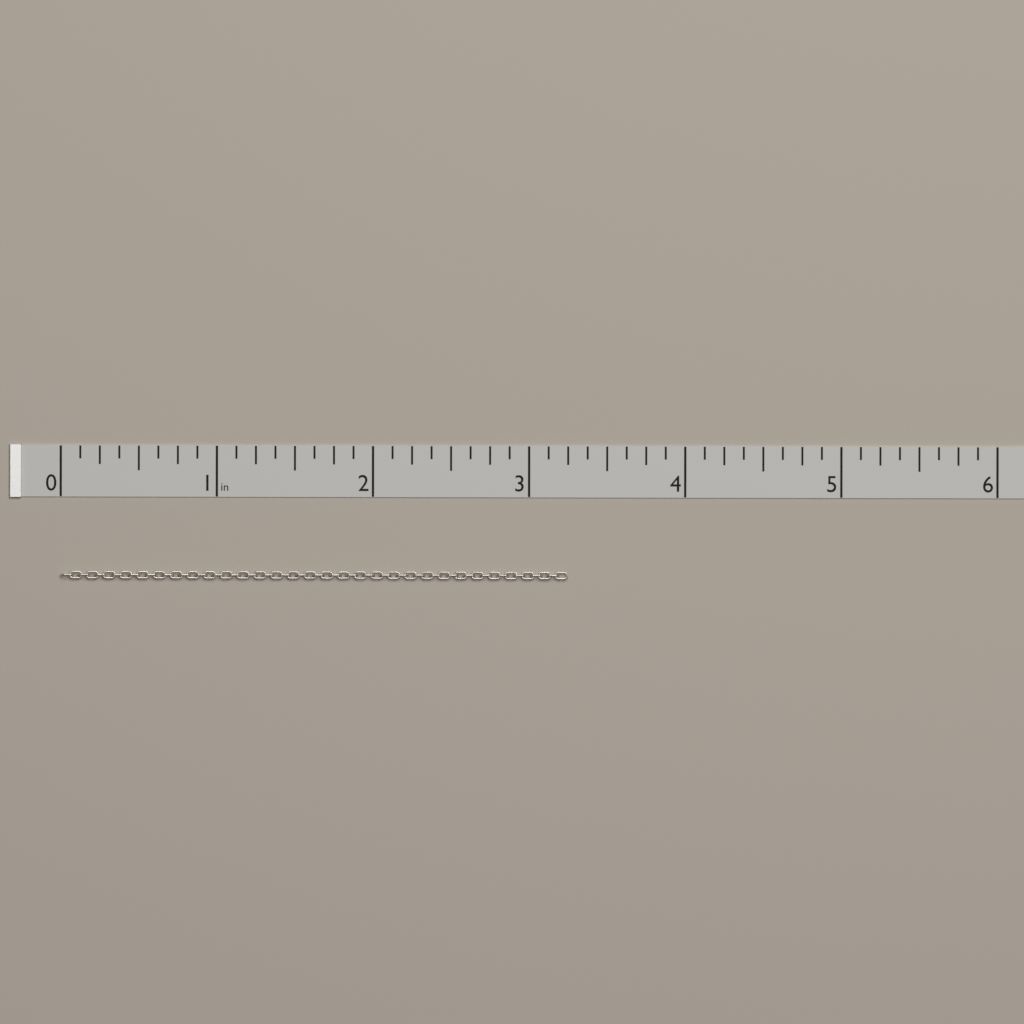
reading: 3.250 in
